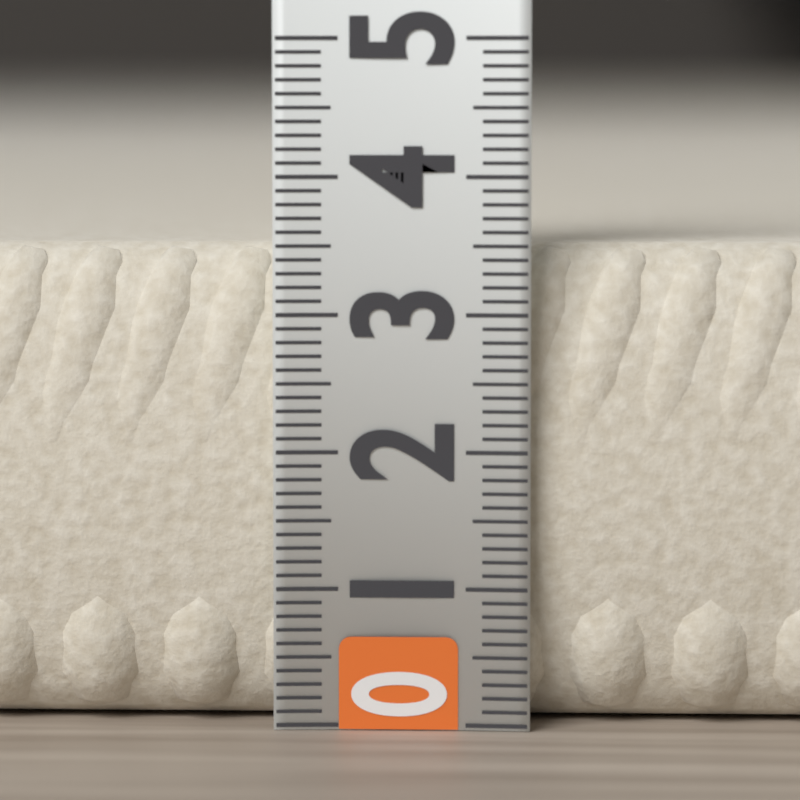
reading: 3.5 (no unit)
